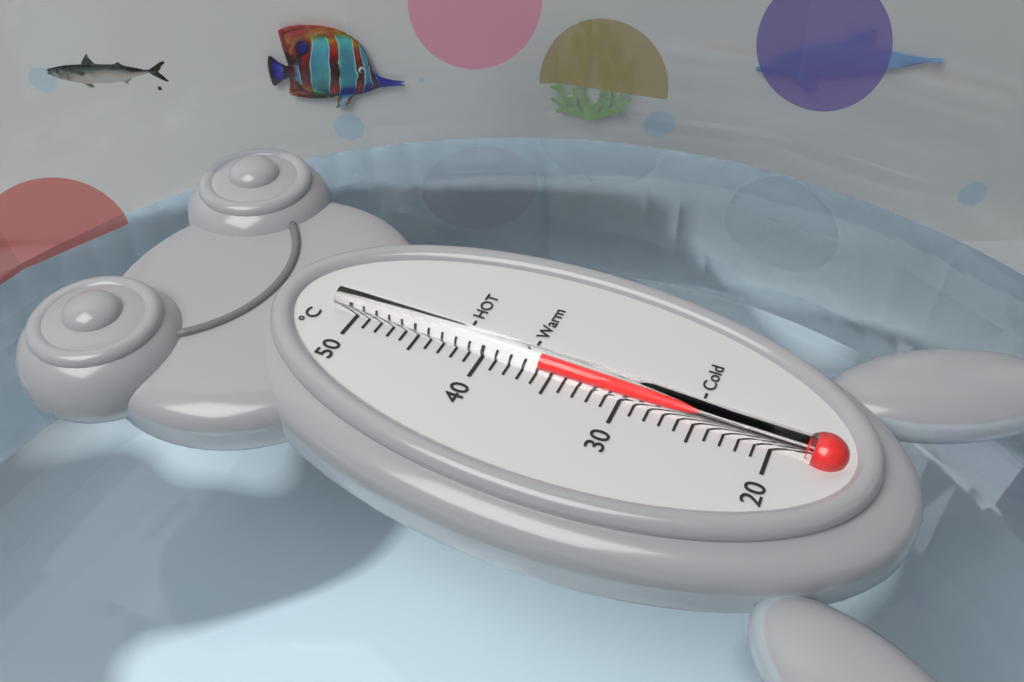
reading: 36 °C
